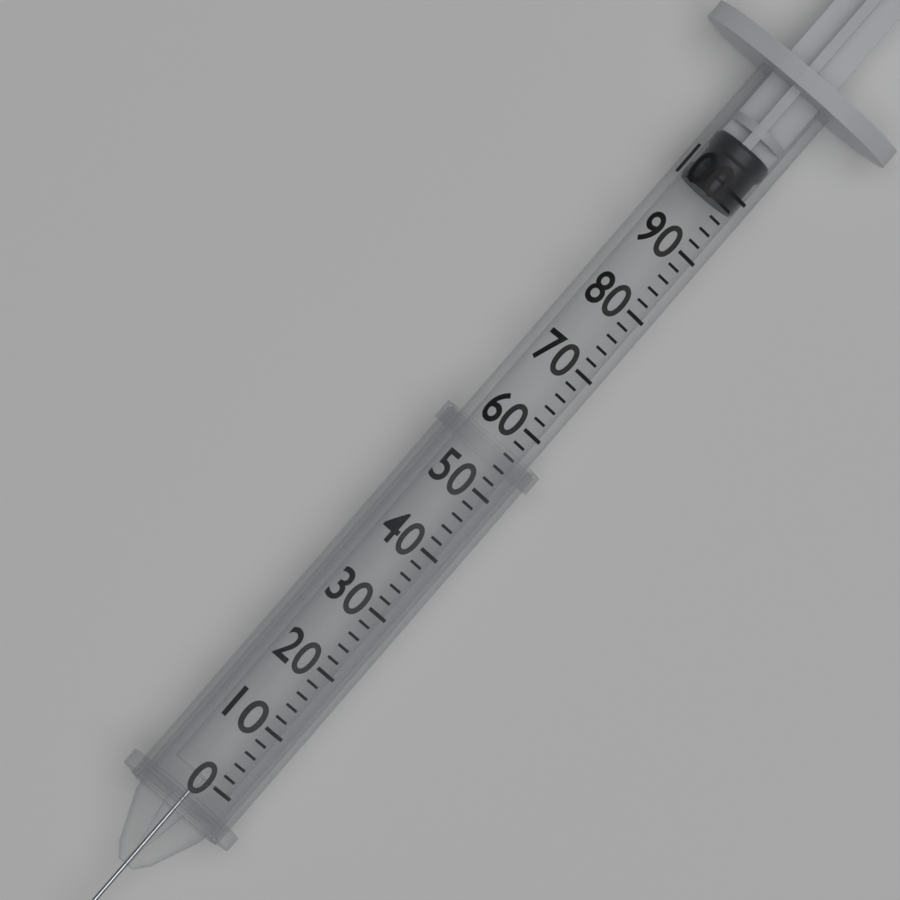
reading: 98 (no unit)
